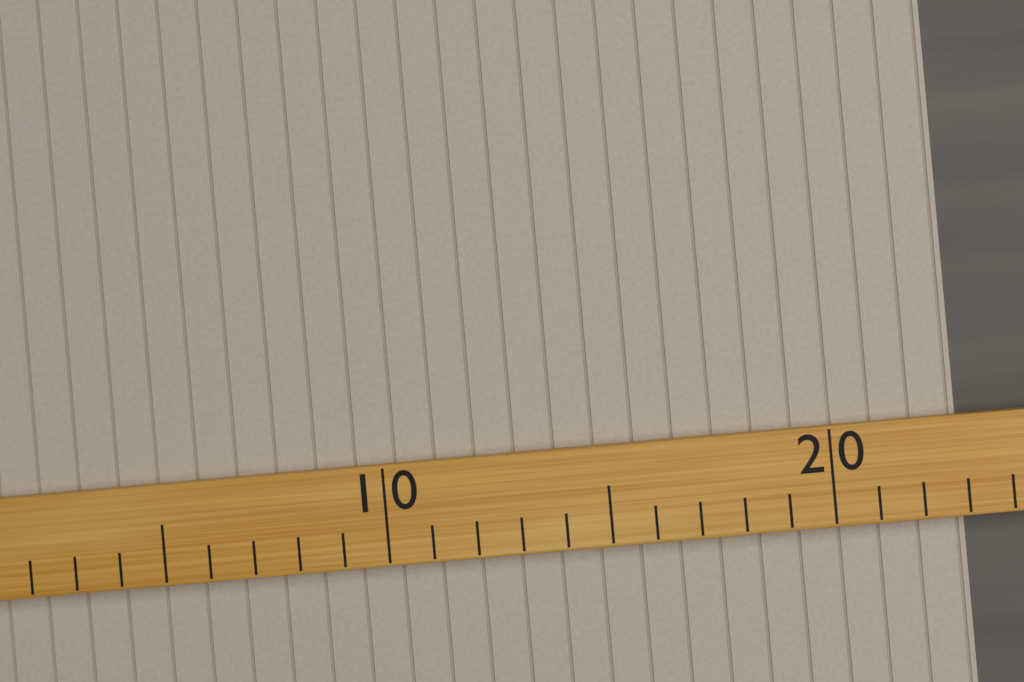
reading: 23 (no unit)
